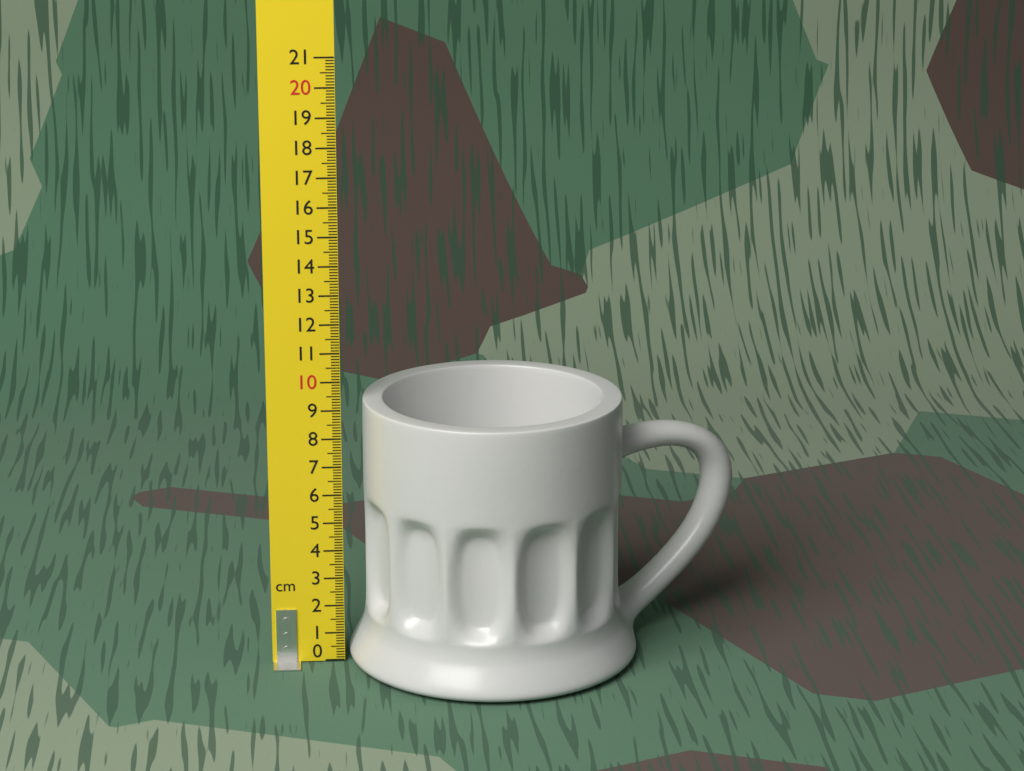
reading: 9.3 cm
